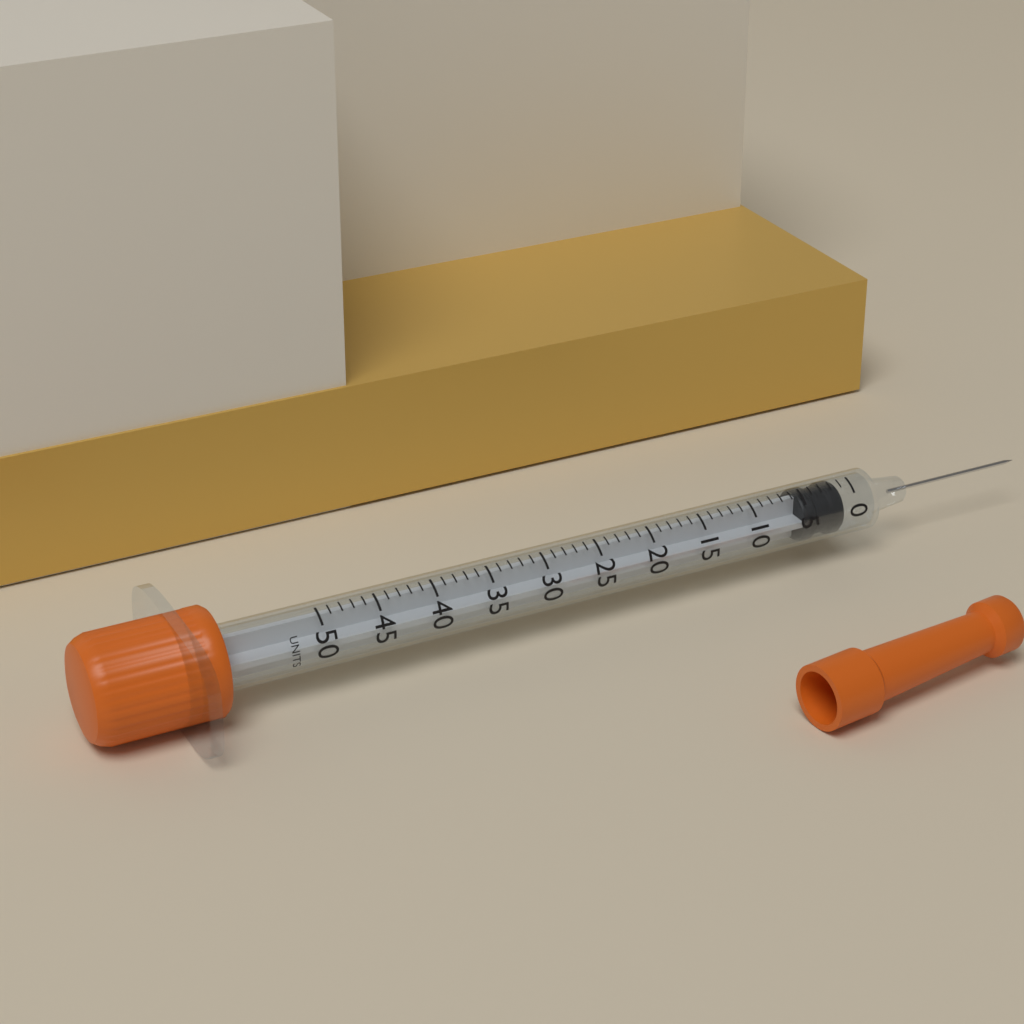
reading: 1 units
